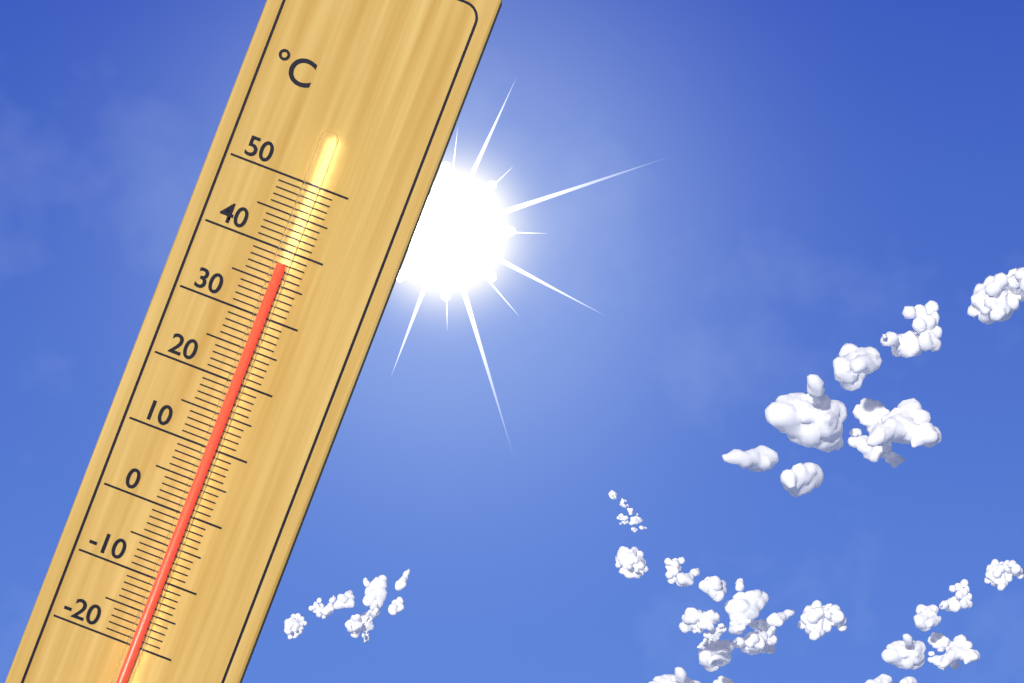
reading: 38 °C
